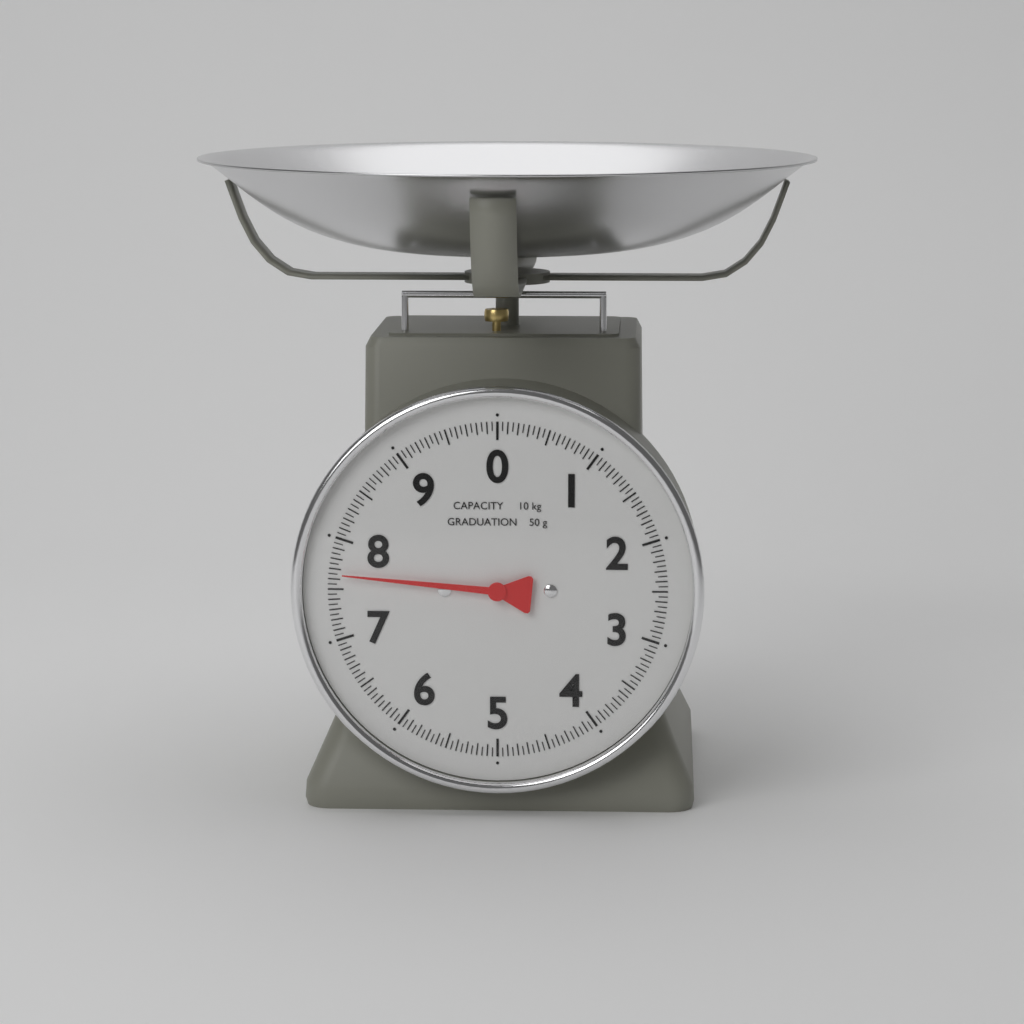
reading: 7.65 kg
